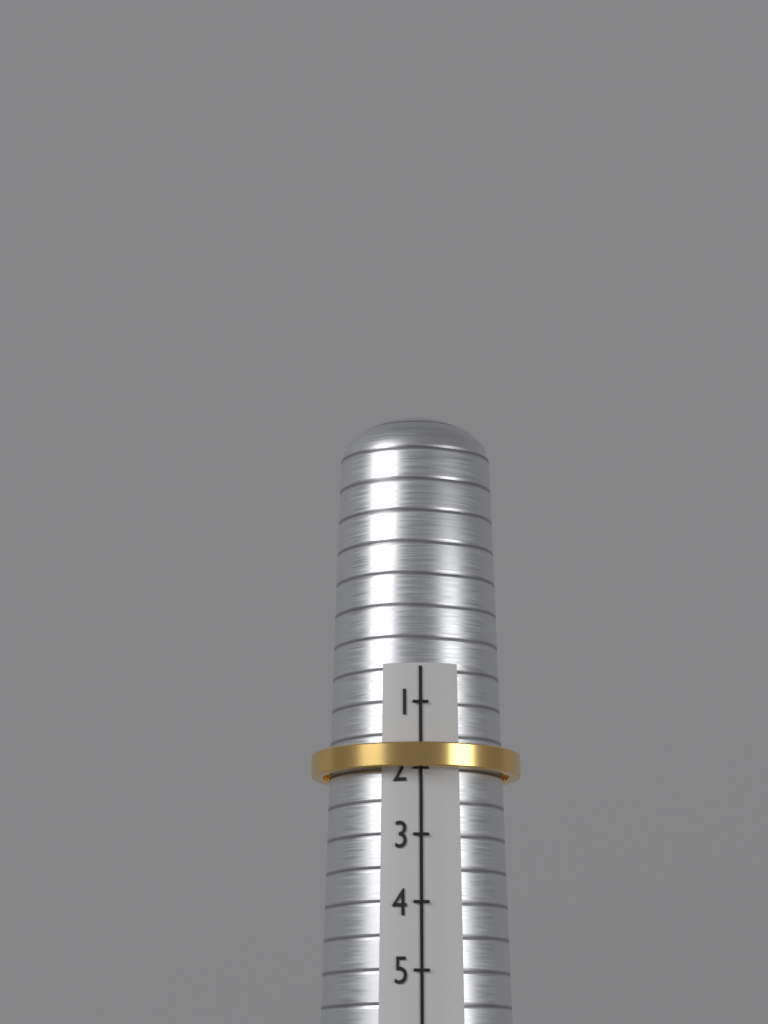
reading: 2 (no unit)
